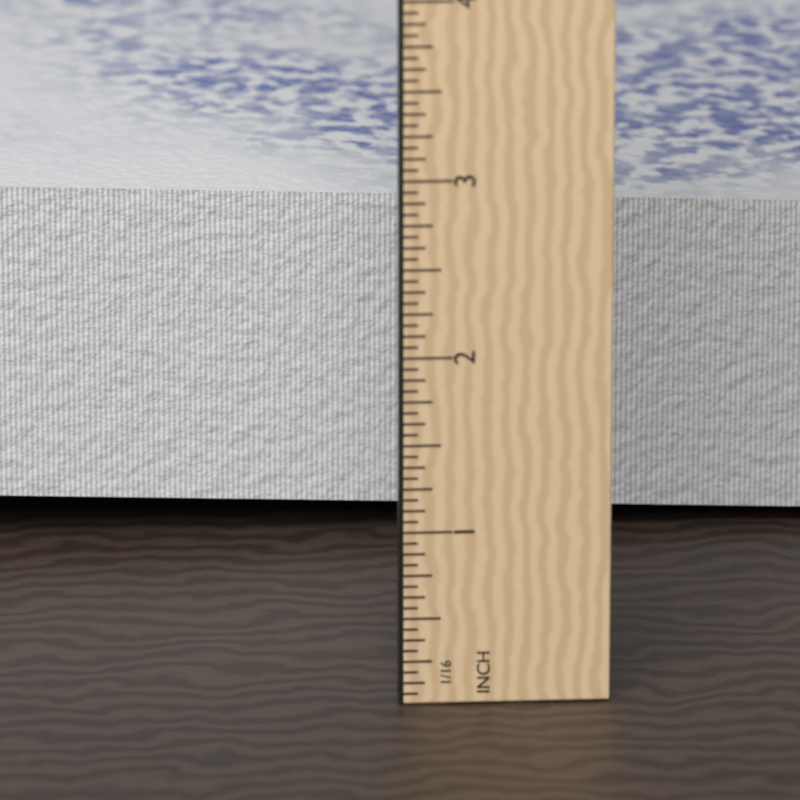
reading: 2.9375 in
